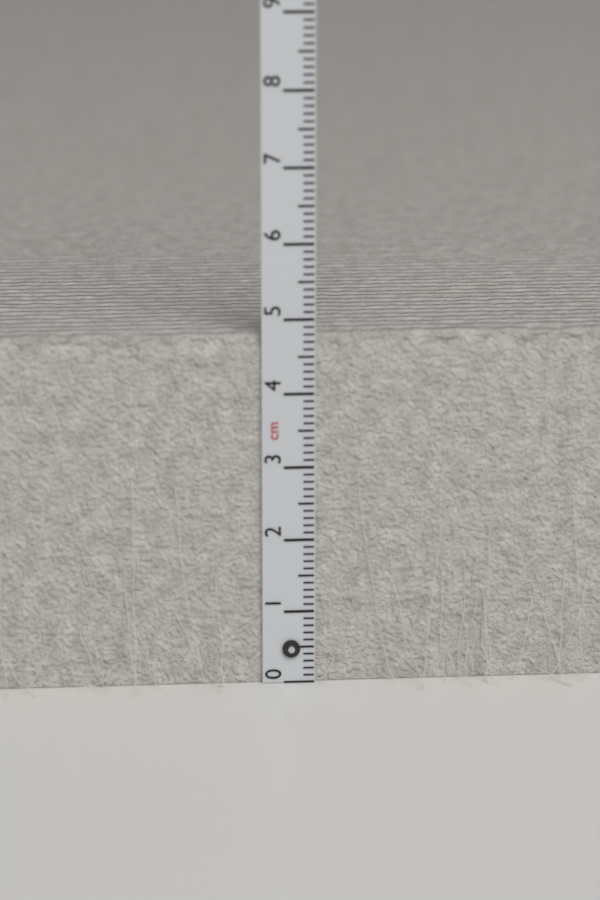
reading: 4.8 cm
